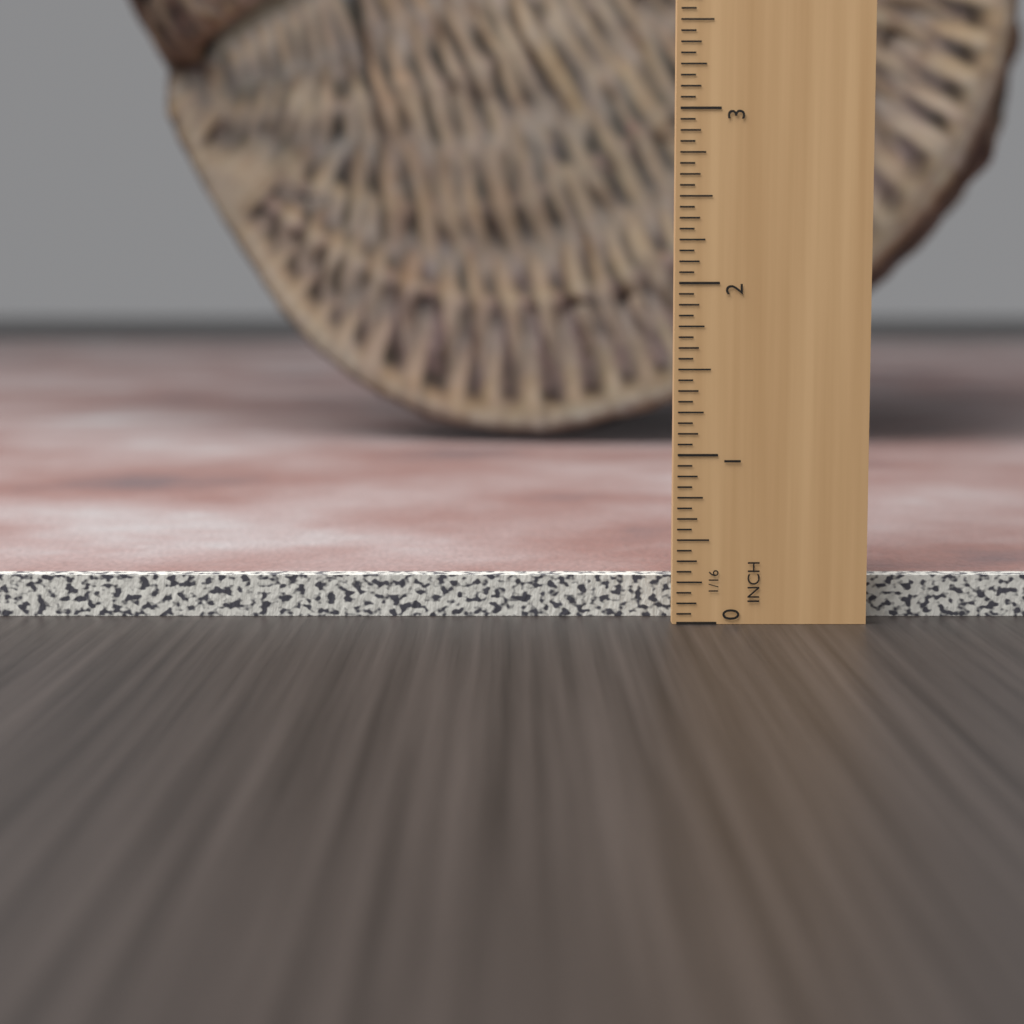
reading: 0.2500 in
